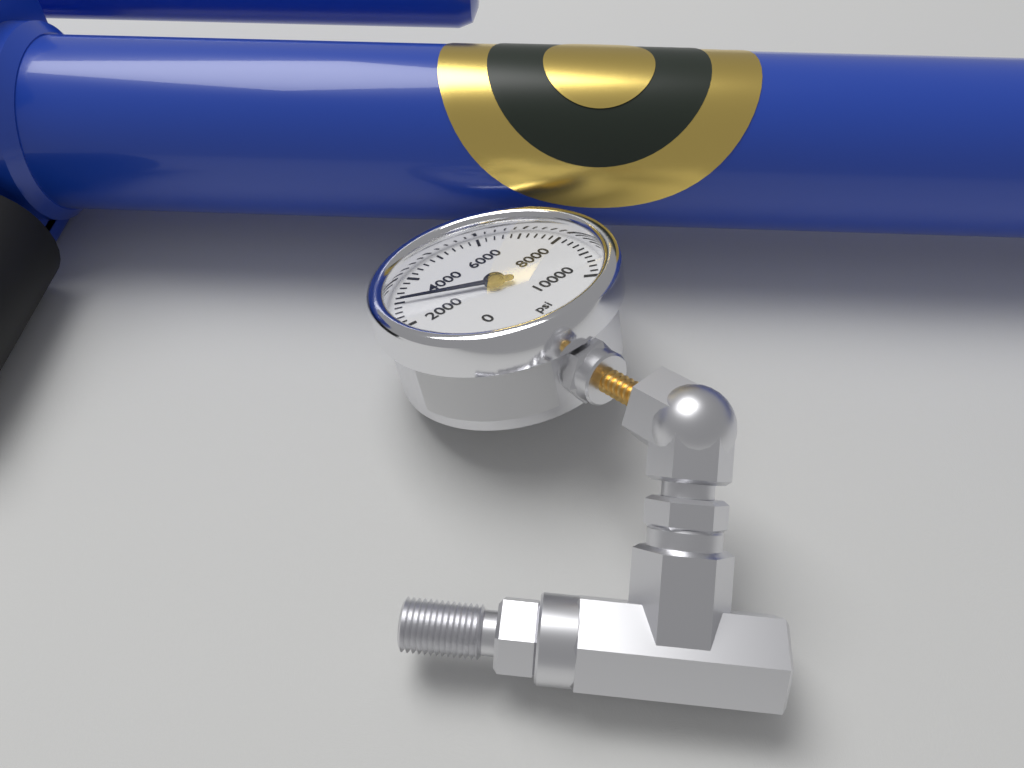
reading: 3000 psi
